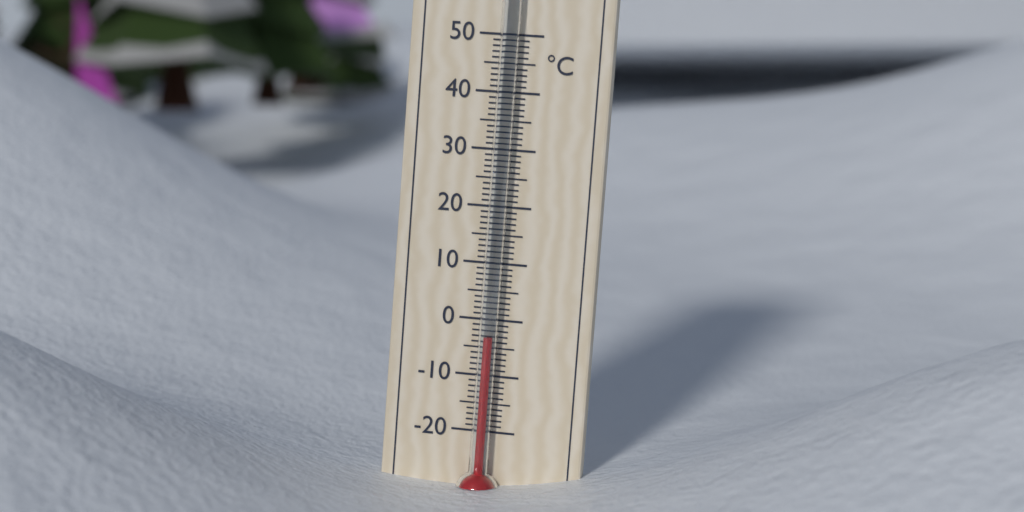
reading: -3 °C
